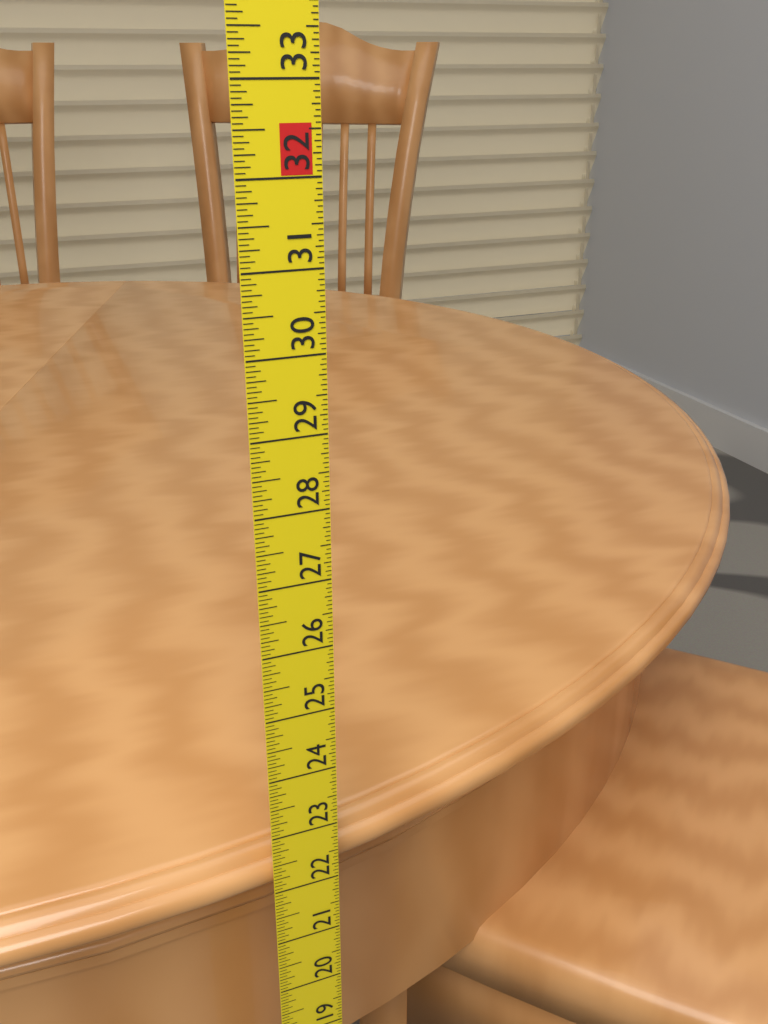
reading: 22.5000 in
